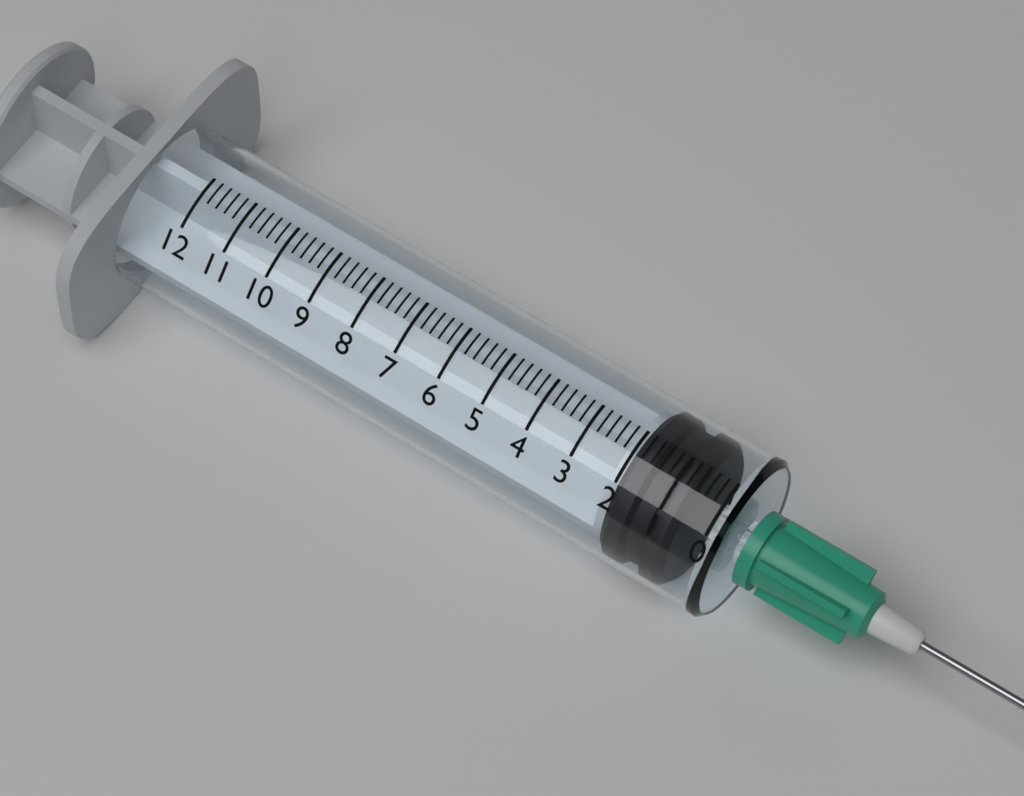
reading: 0.6 (no unit)
